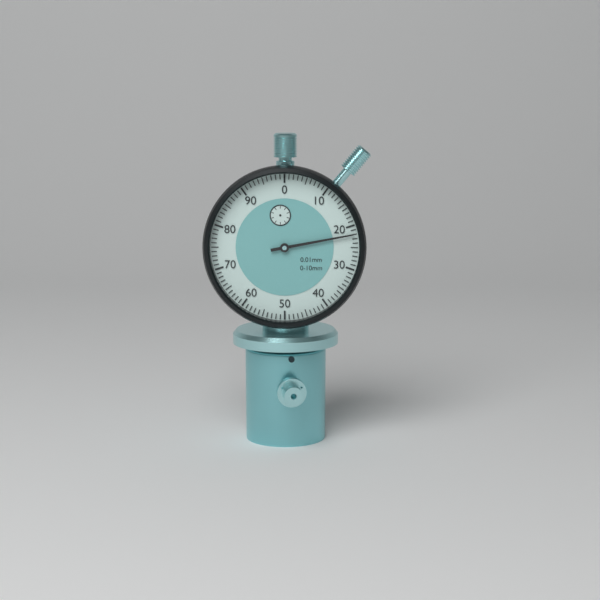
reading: 0.22 mm
